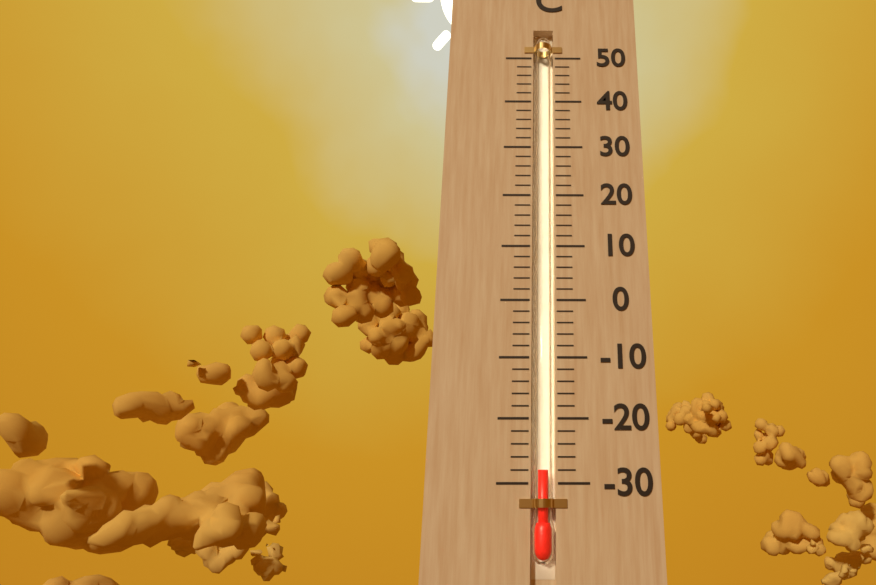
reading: -28 °C
